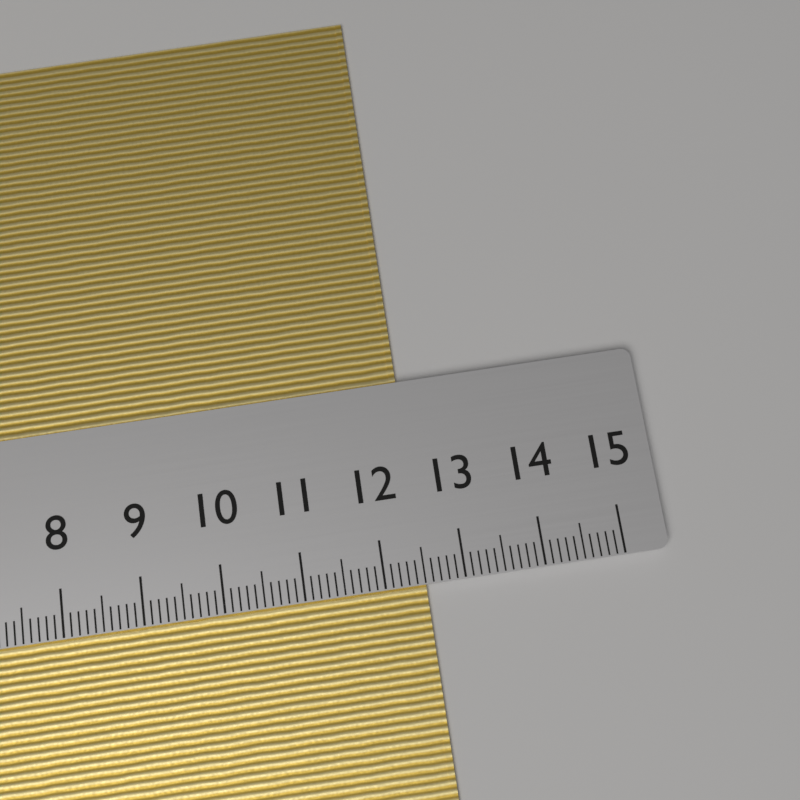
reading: 12.5 cm
